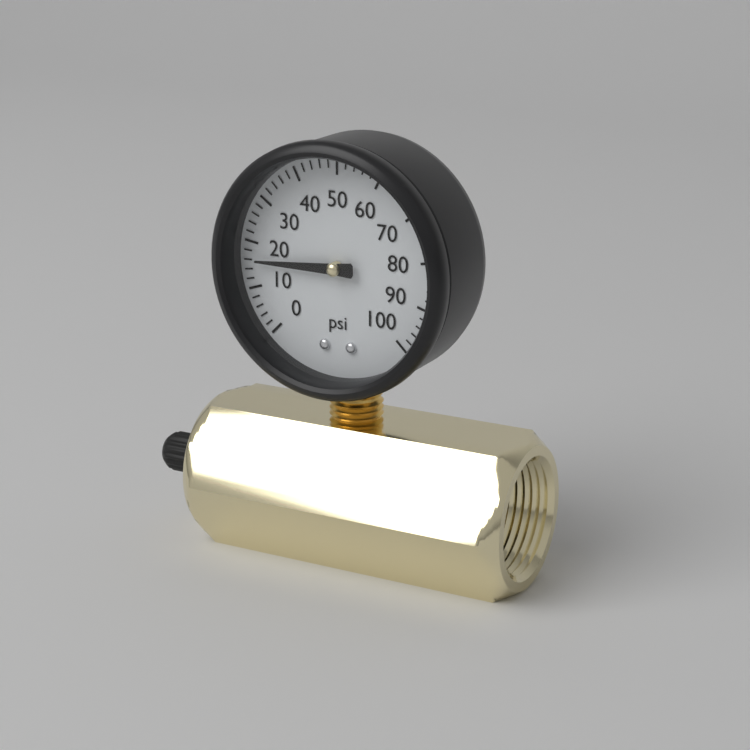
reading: 16 psi
